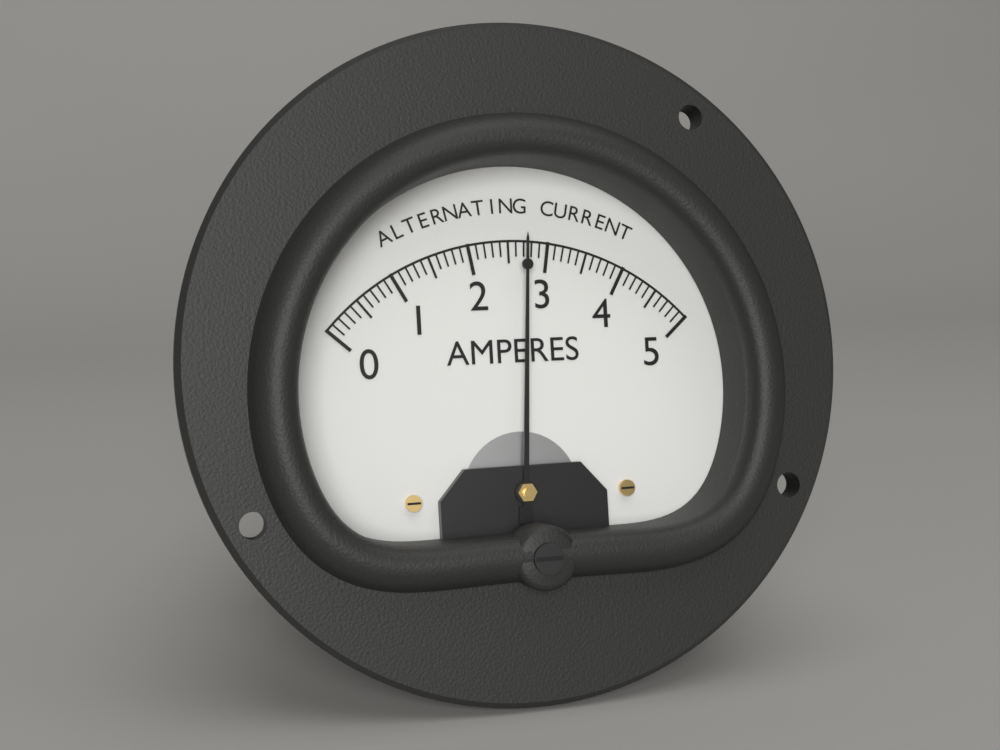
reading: 2.7 A
